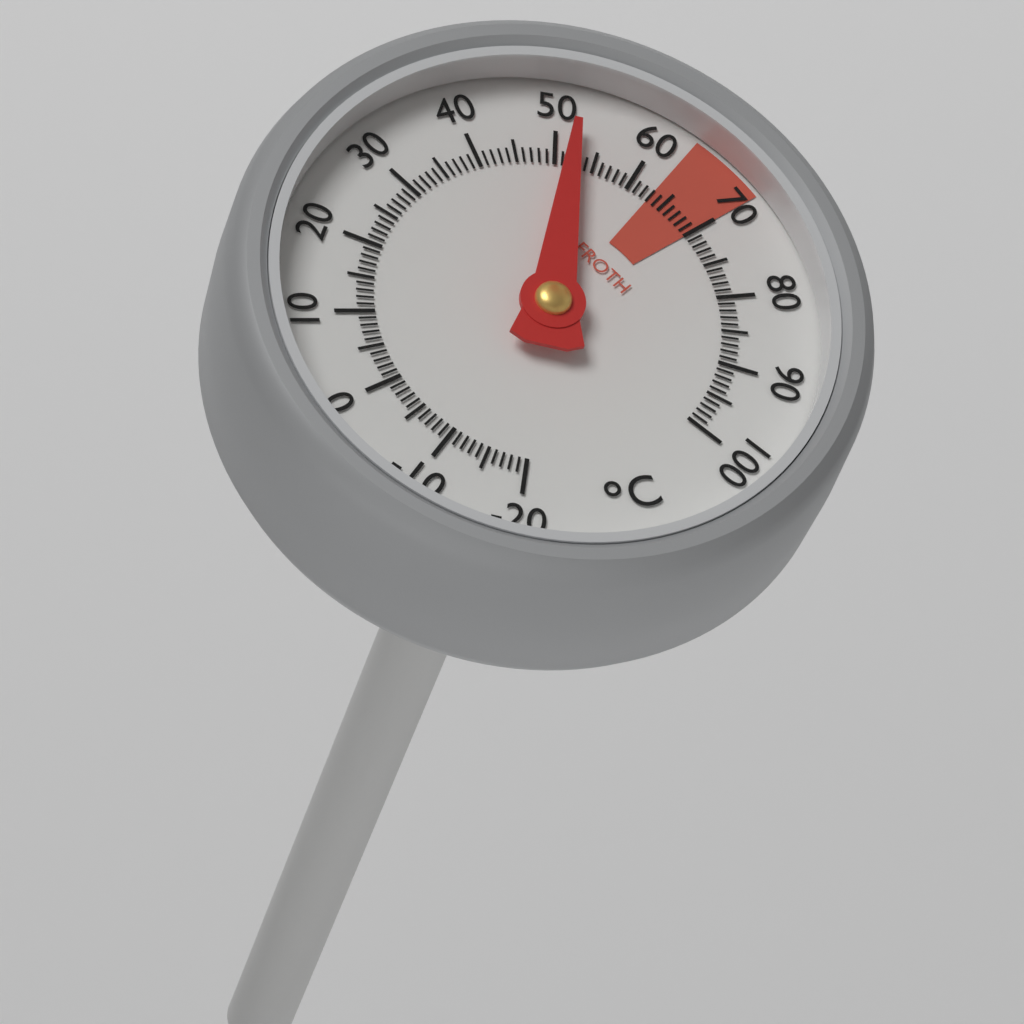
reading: 52 °C
